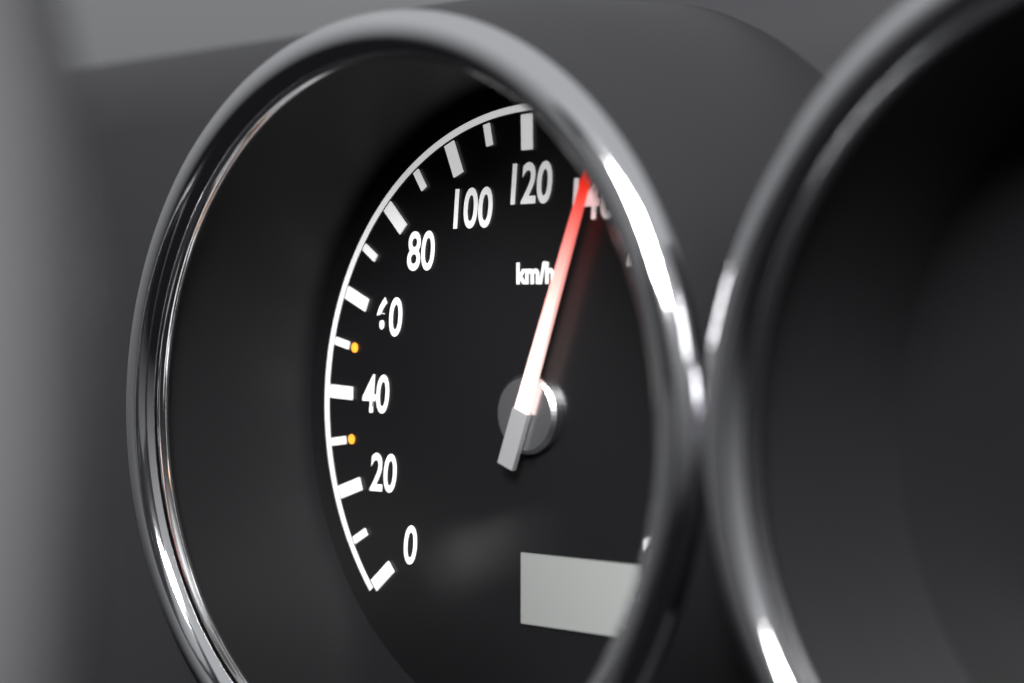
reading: 140 km/h
